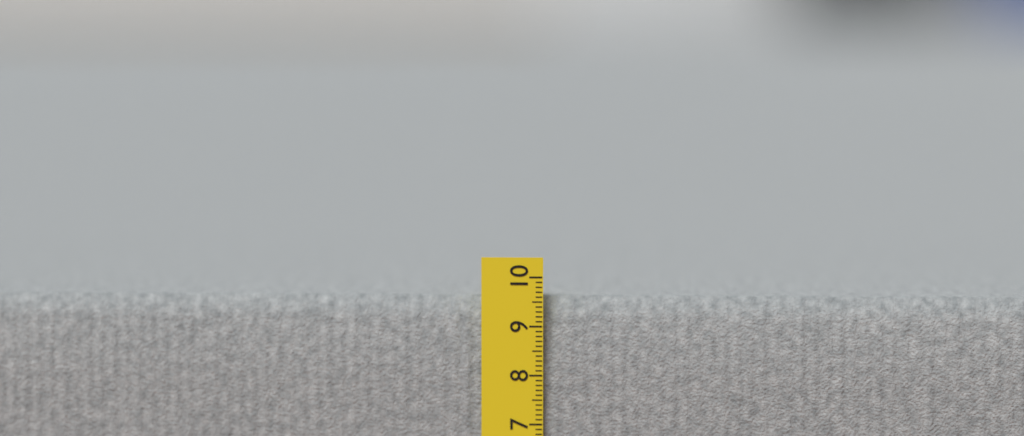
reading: 9.6 cm
